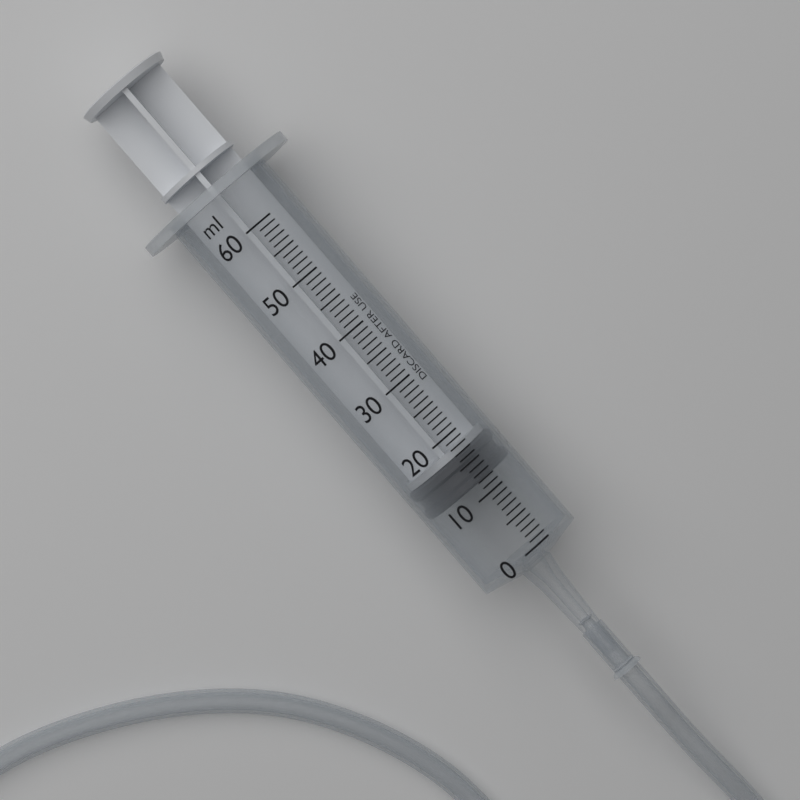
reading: 12 ml
